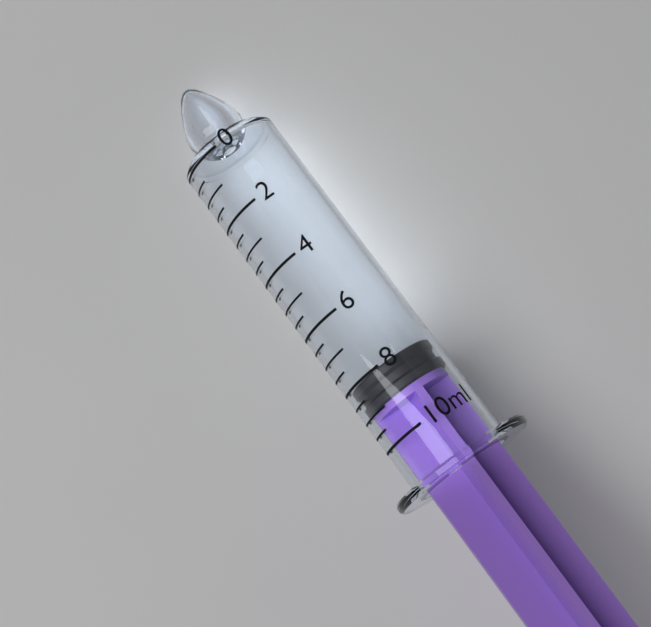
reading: 8.0 ml
